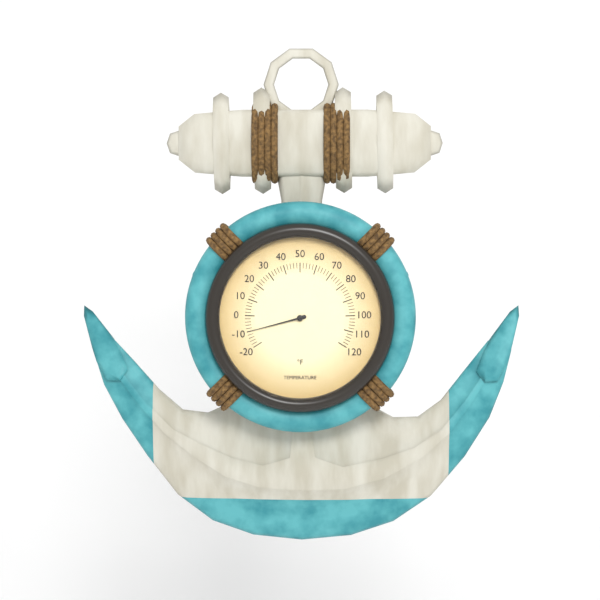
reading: -10 °F
